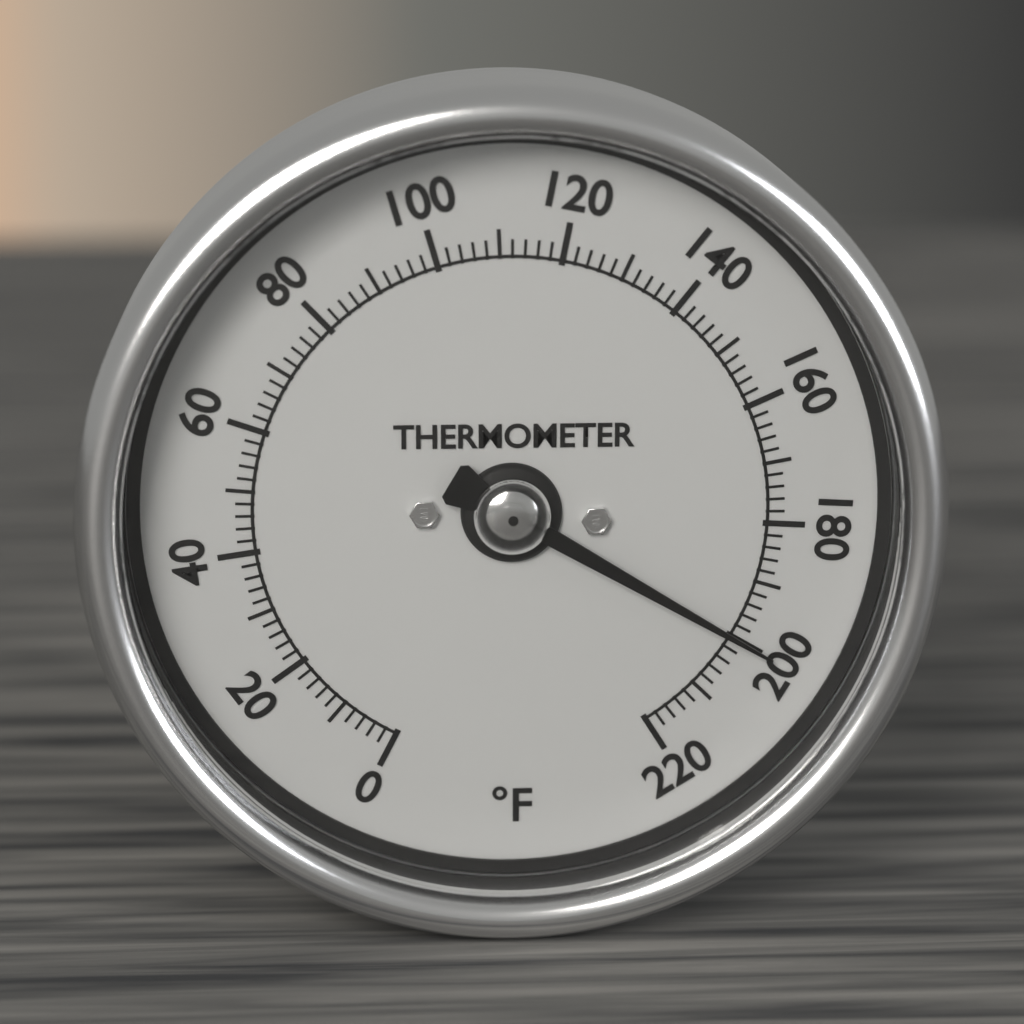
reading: 200 °F
